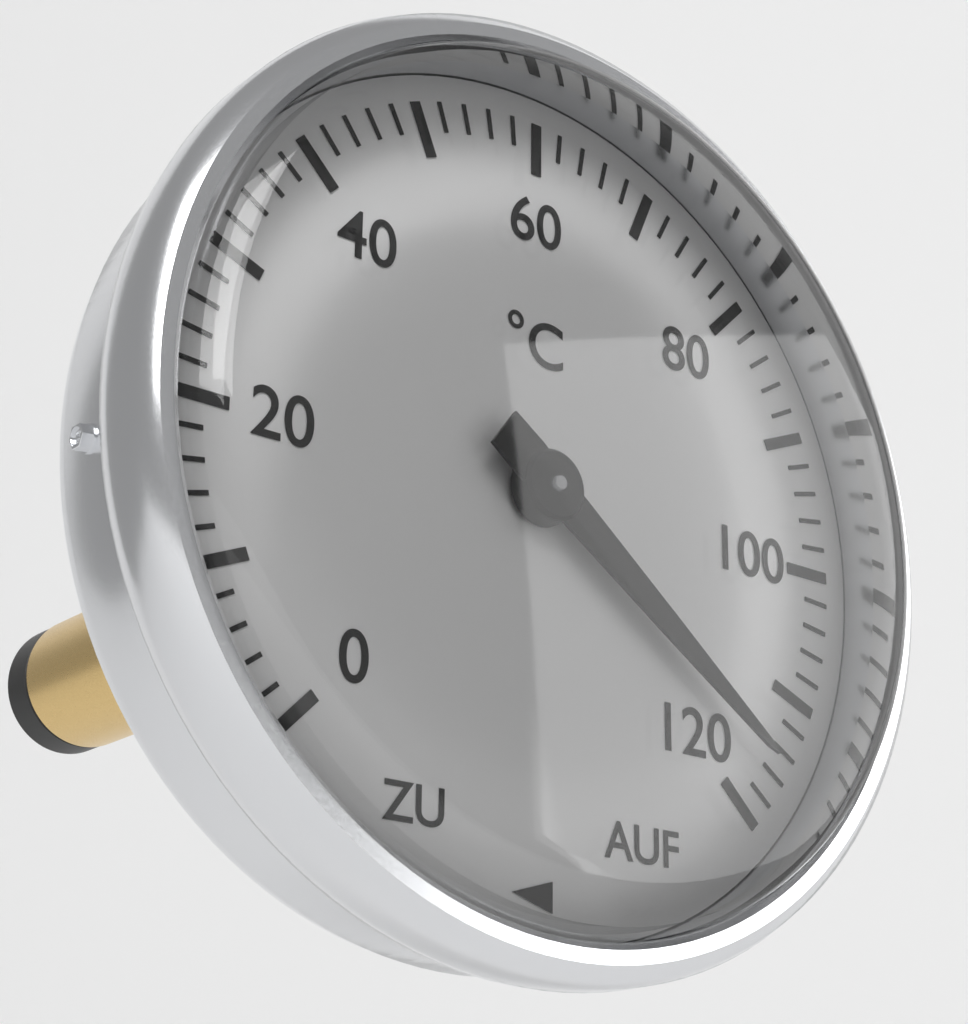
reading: 116 °C
